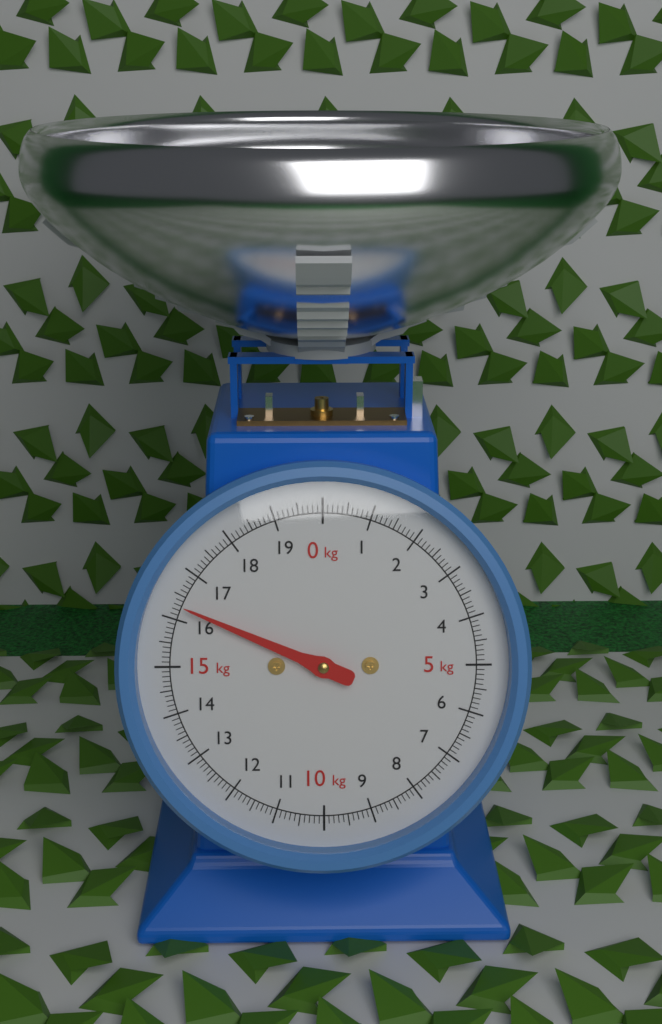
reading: 16.3 kg
